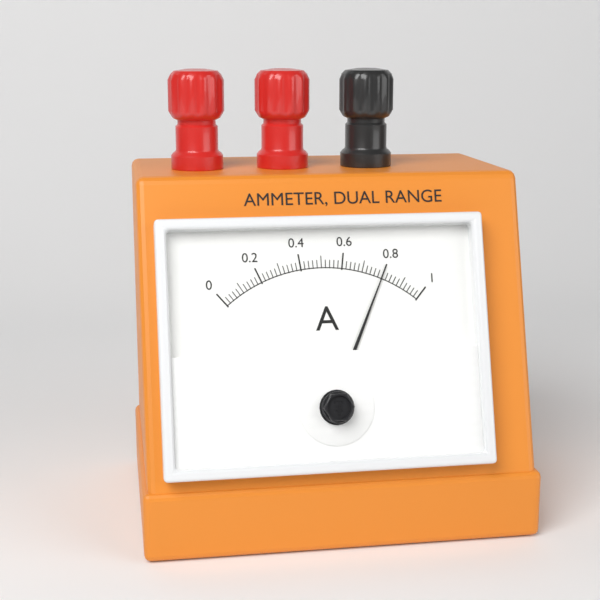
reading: 0.80 A
